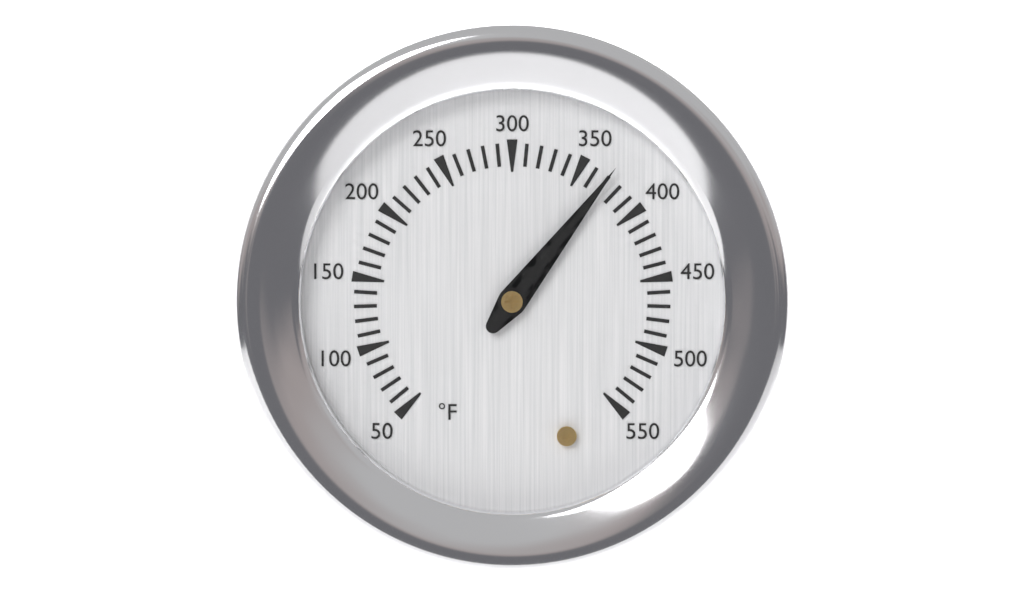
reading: 370 °F
